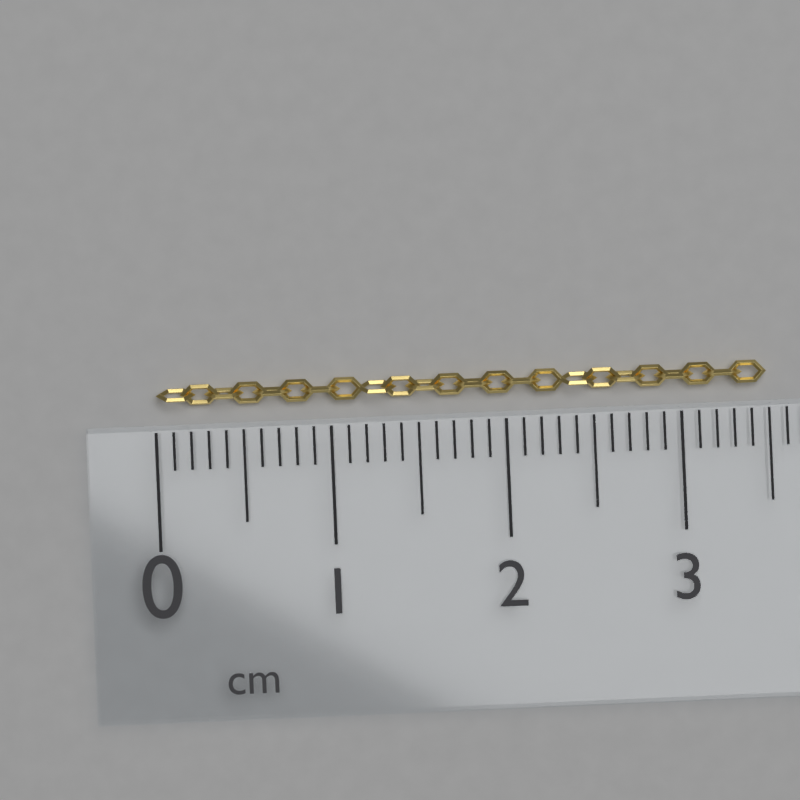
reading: 3.5 cm
